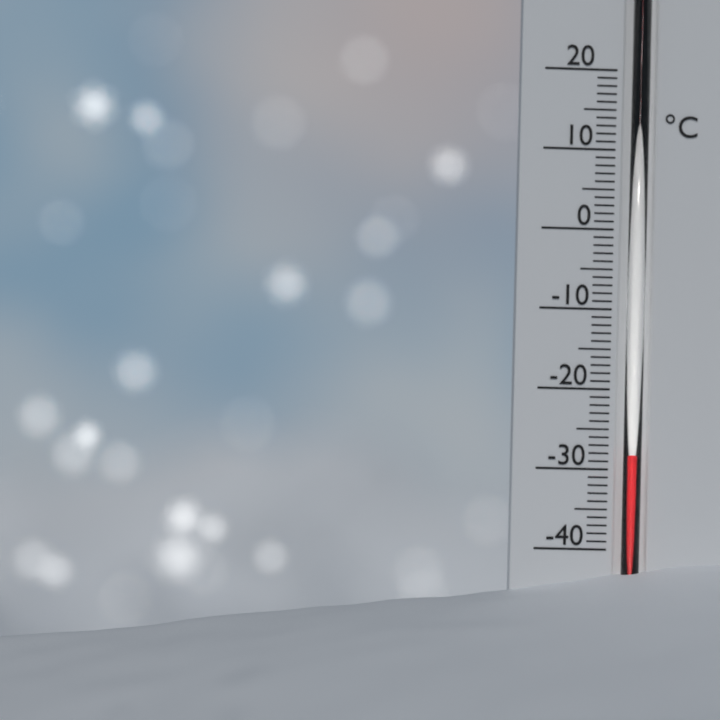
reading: -28 °C
